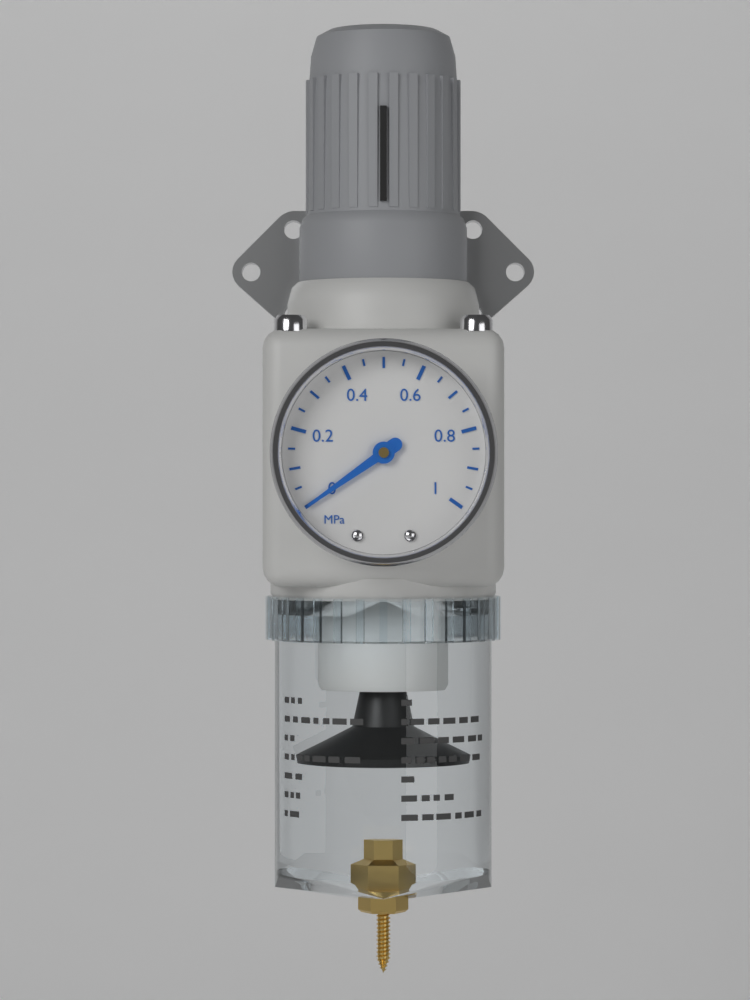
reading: 0.00 MPa
